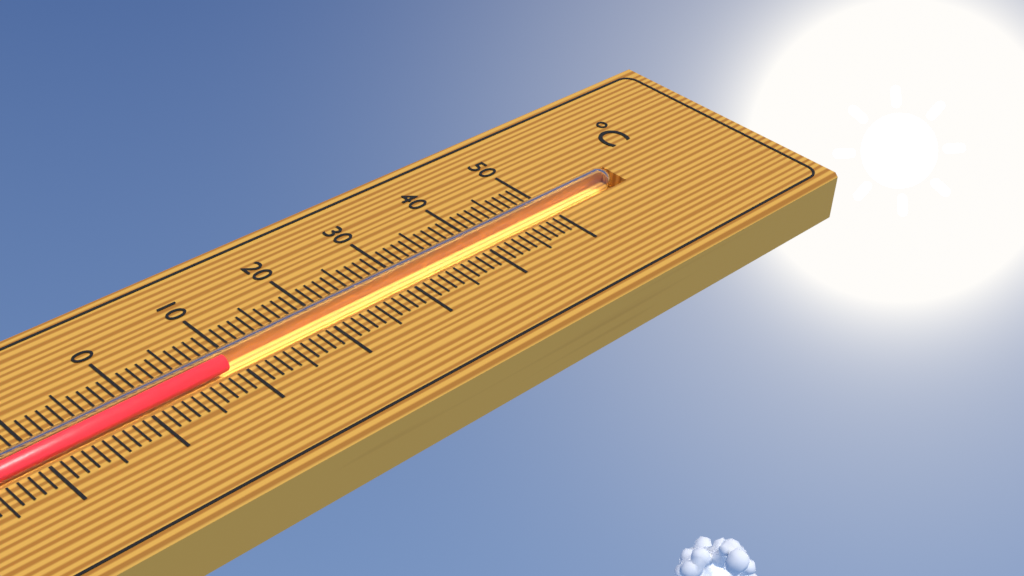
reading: 9 °C
